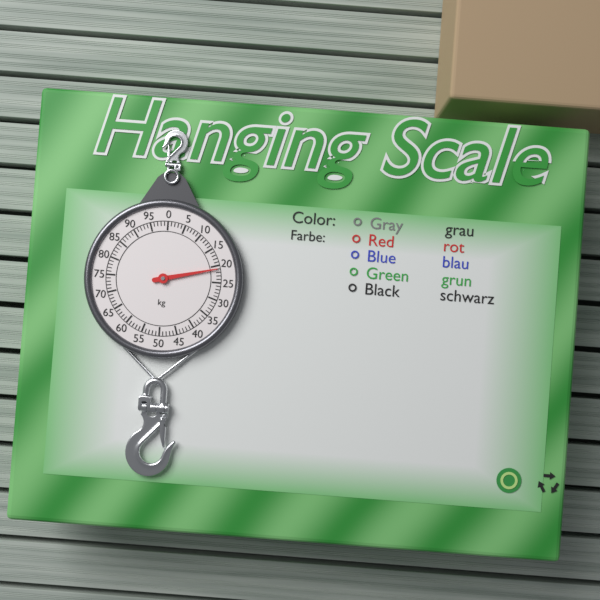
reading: 21 kg
